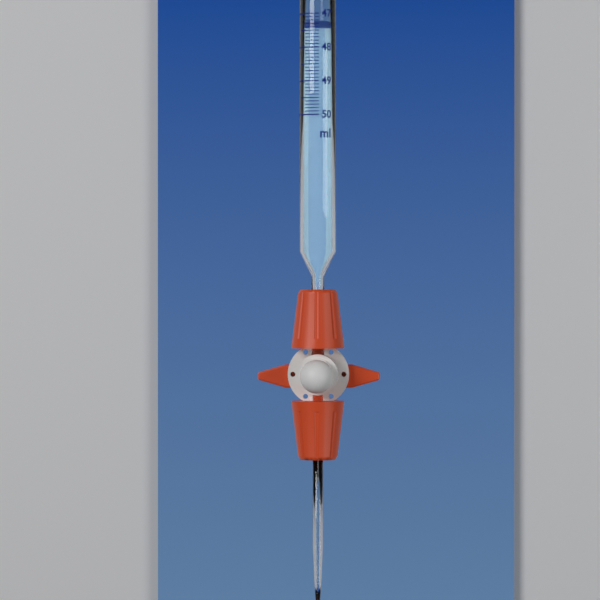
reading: 47.4 ml
